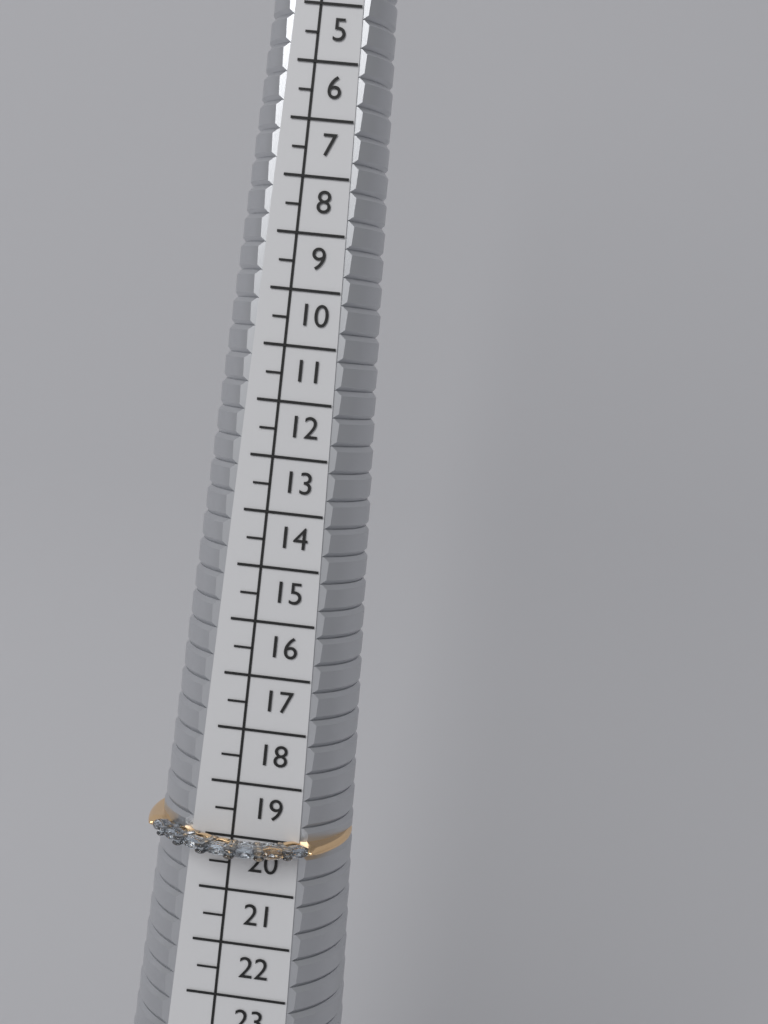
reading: 20.5 (no unit)
